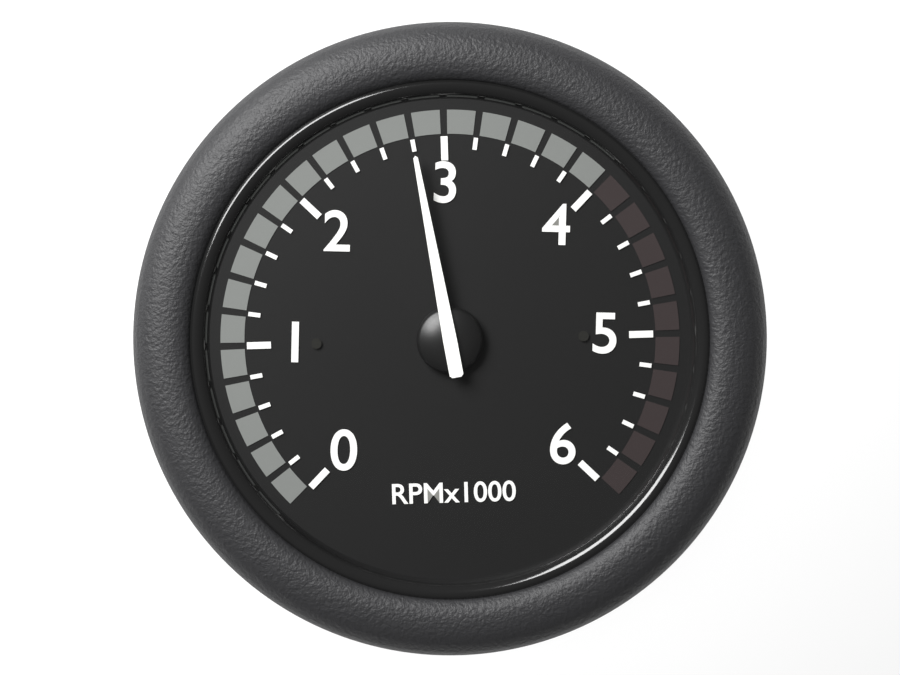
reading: 2800 RPM
